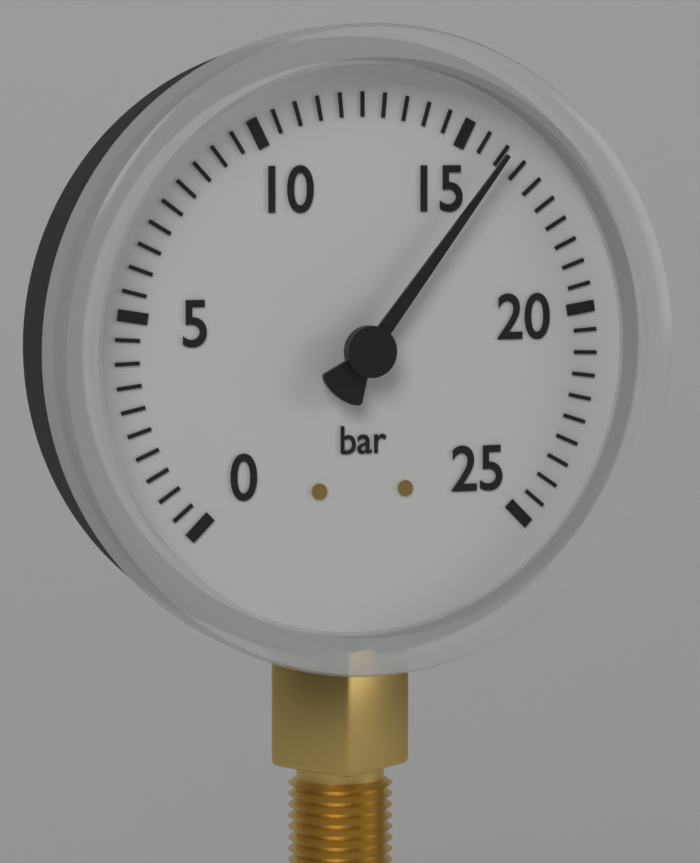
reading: 16.0 bar
